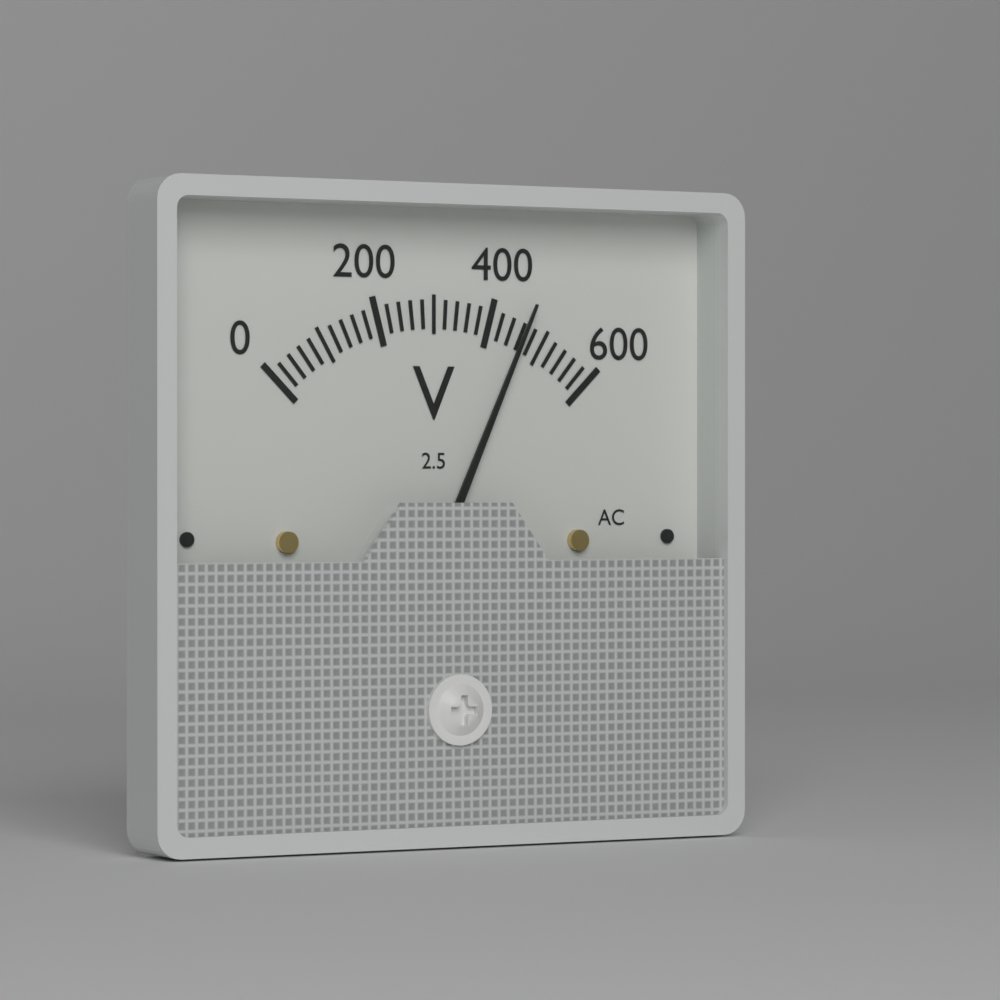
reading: 460 V
